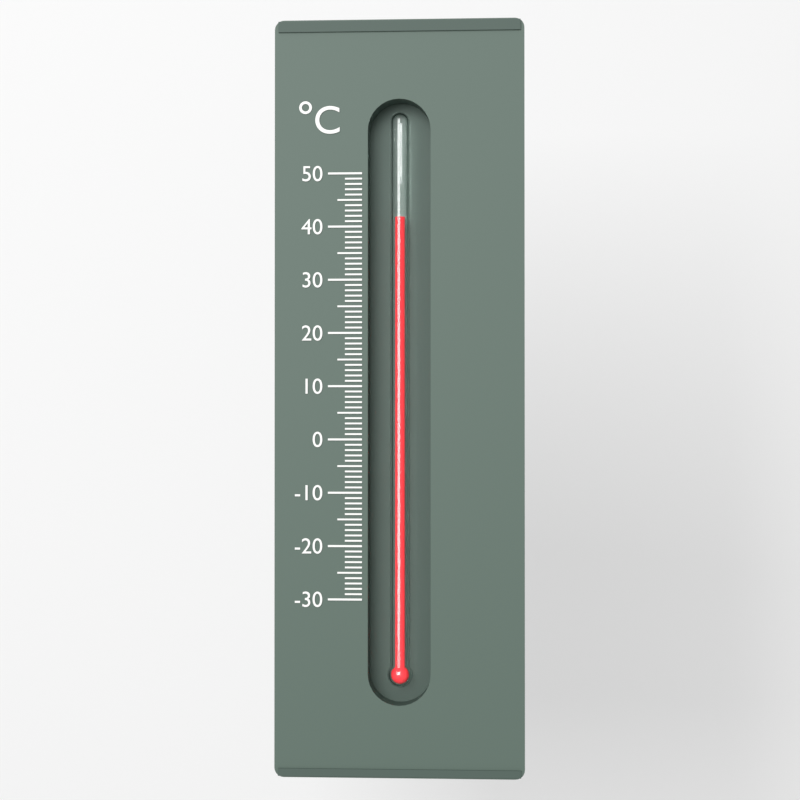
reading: 42 °C
